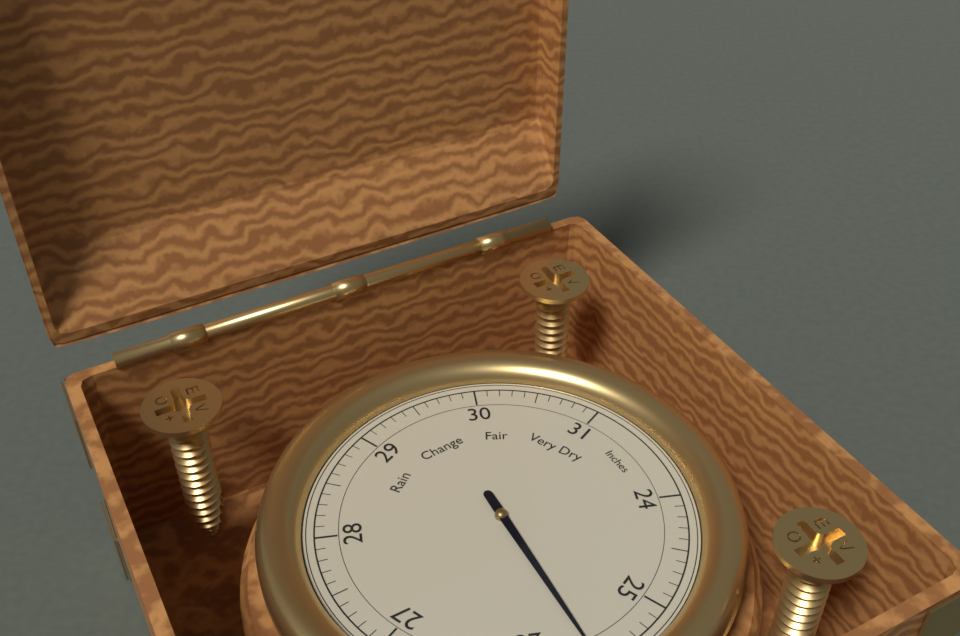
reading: 25.6 Inches
